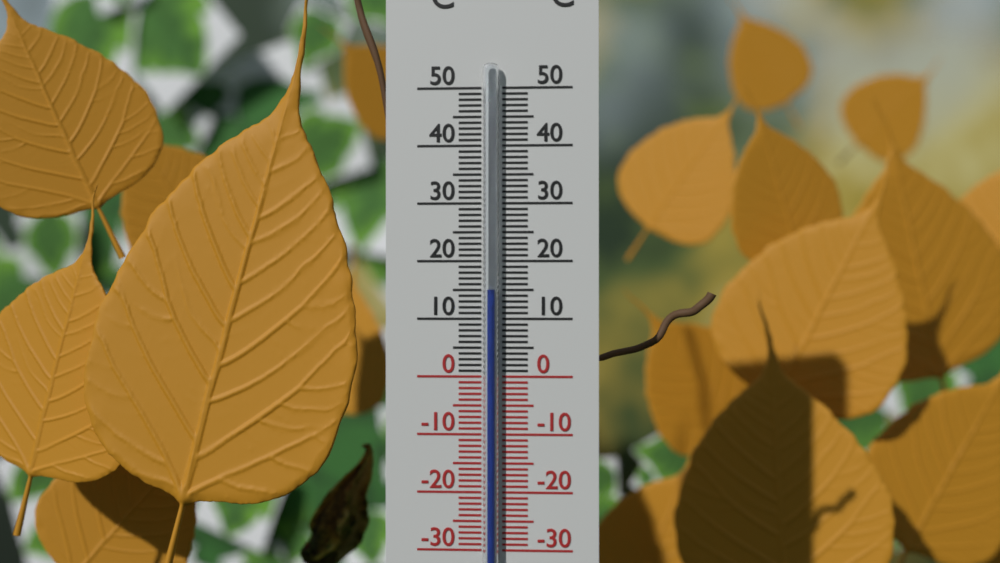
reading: 15 °C
